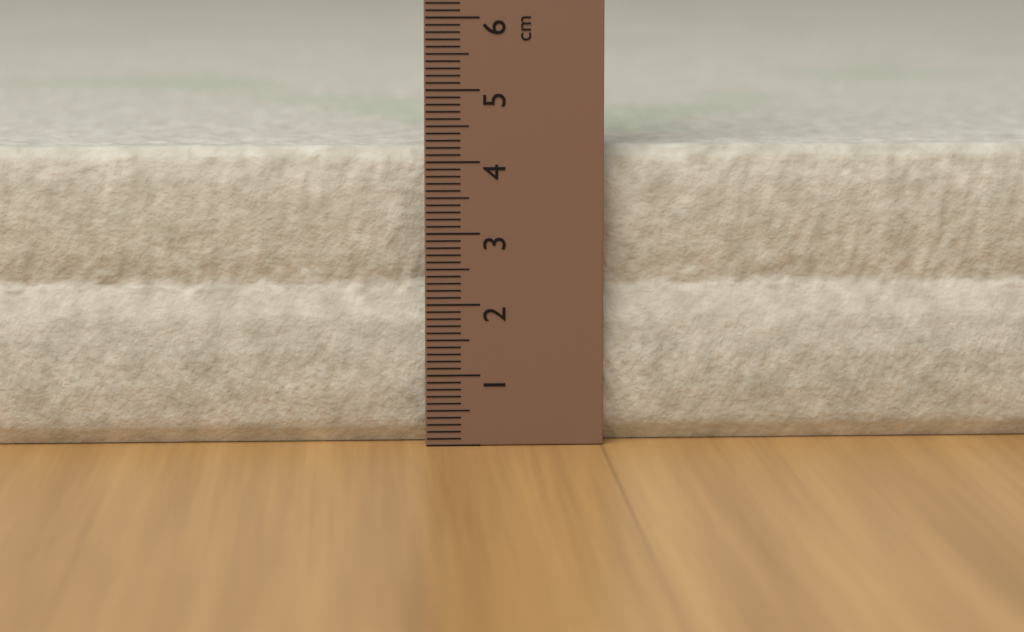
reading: 4.2 cm
